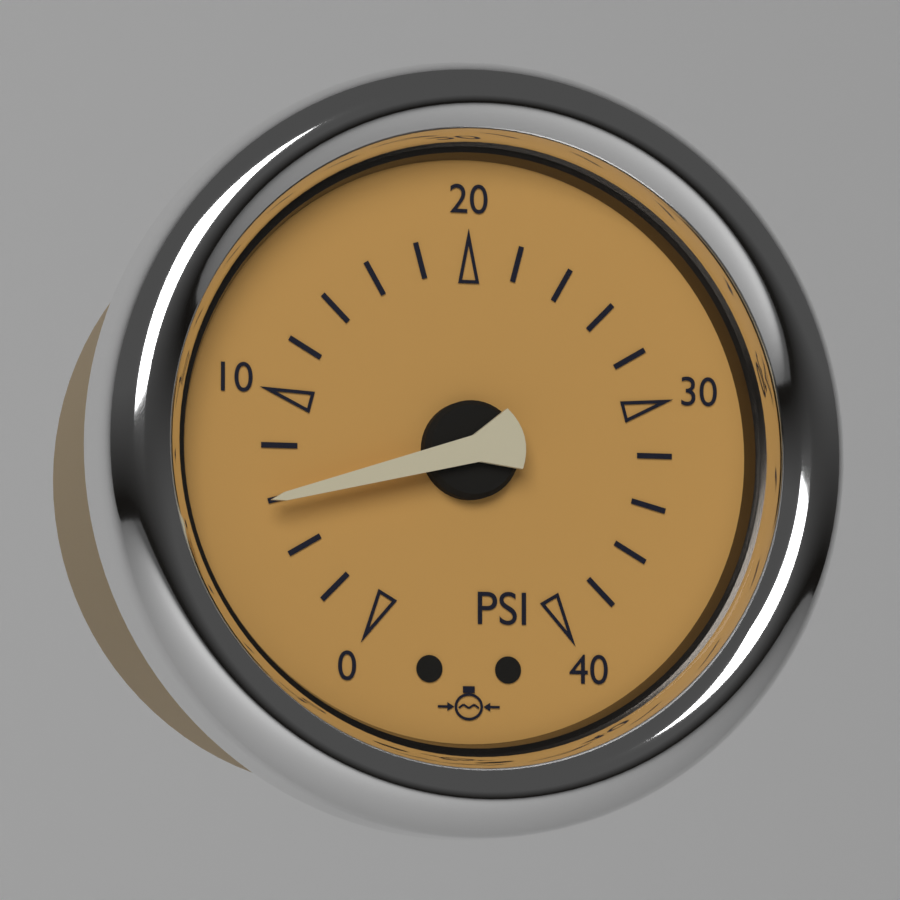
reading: 6 psi
